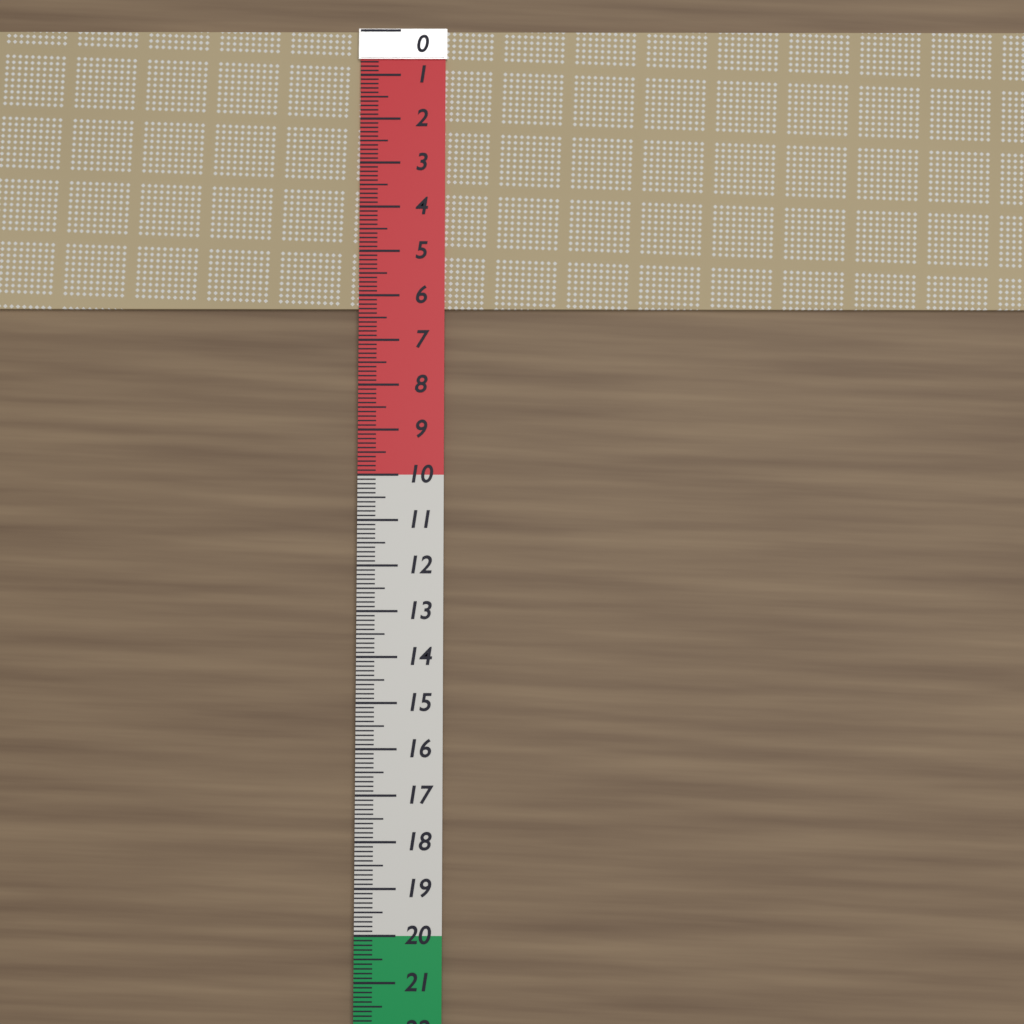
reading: 6.3 (no unit)
